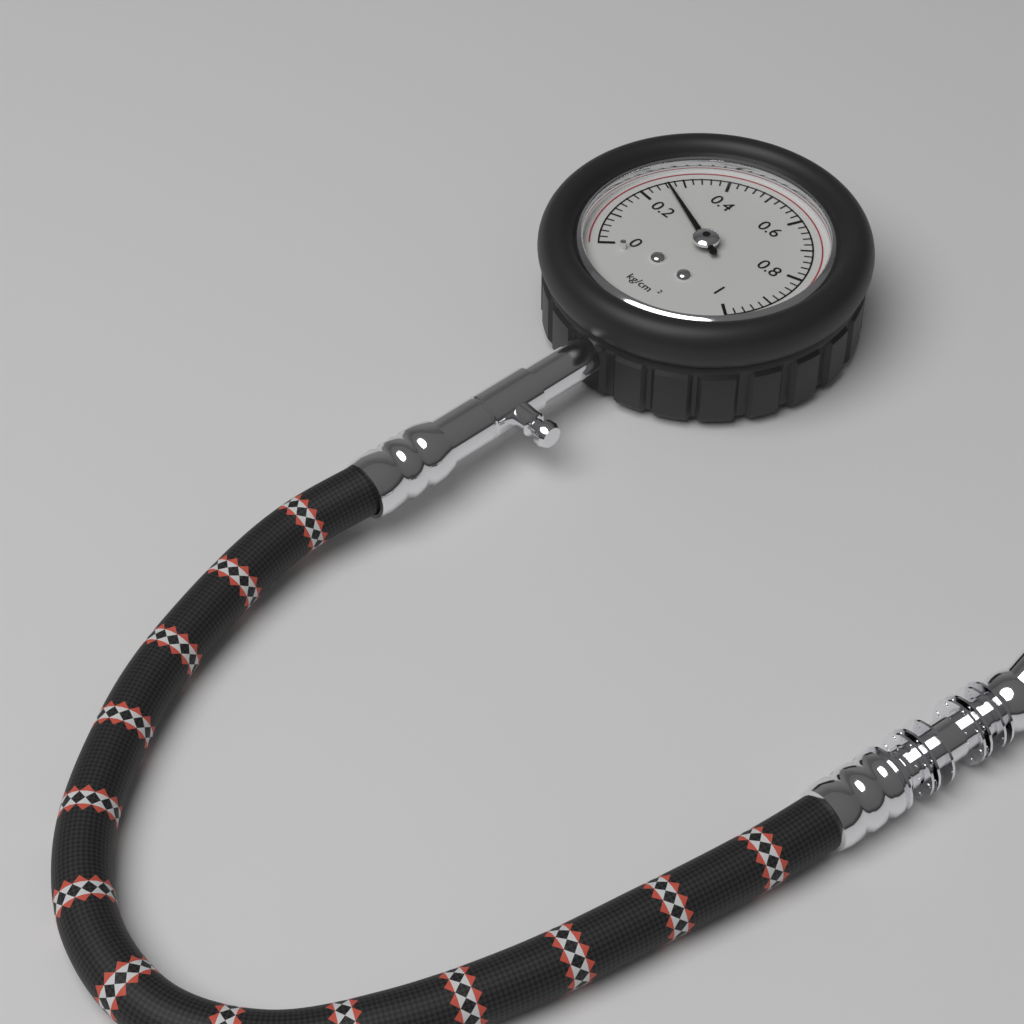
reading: 0.26 kg/cm²
